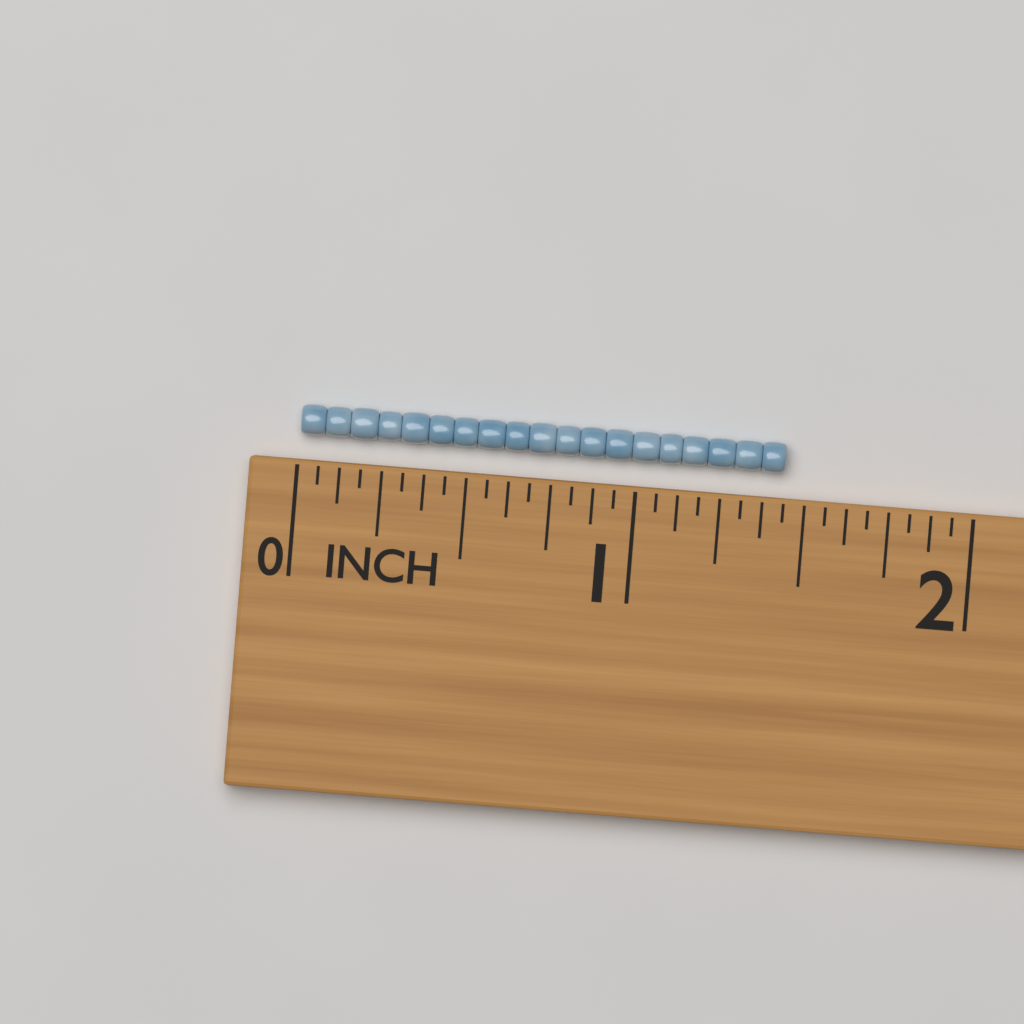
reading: 1.4375 in
